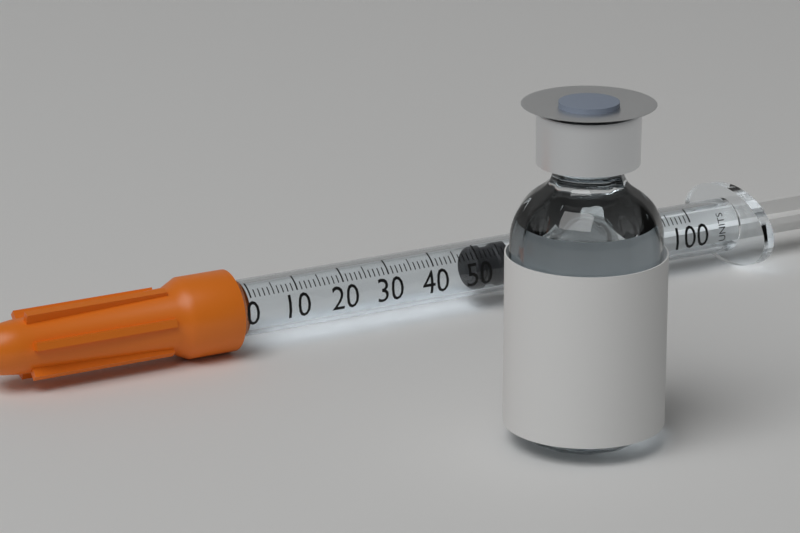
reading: 50 units
